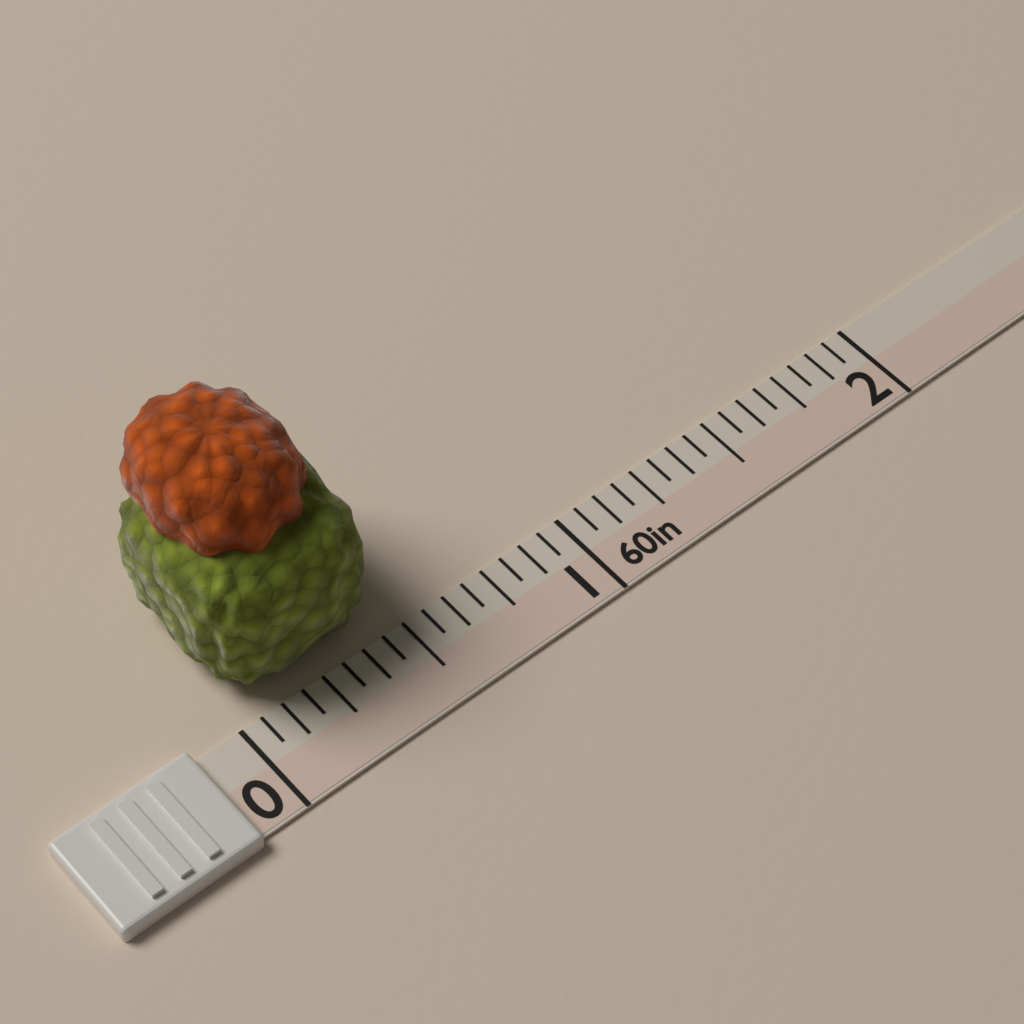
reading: 0.5000 in
